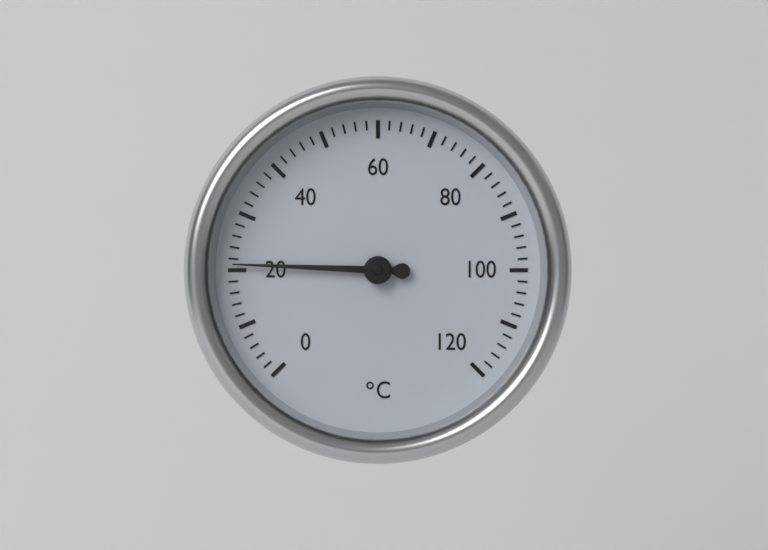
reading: 21 °C
